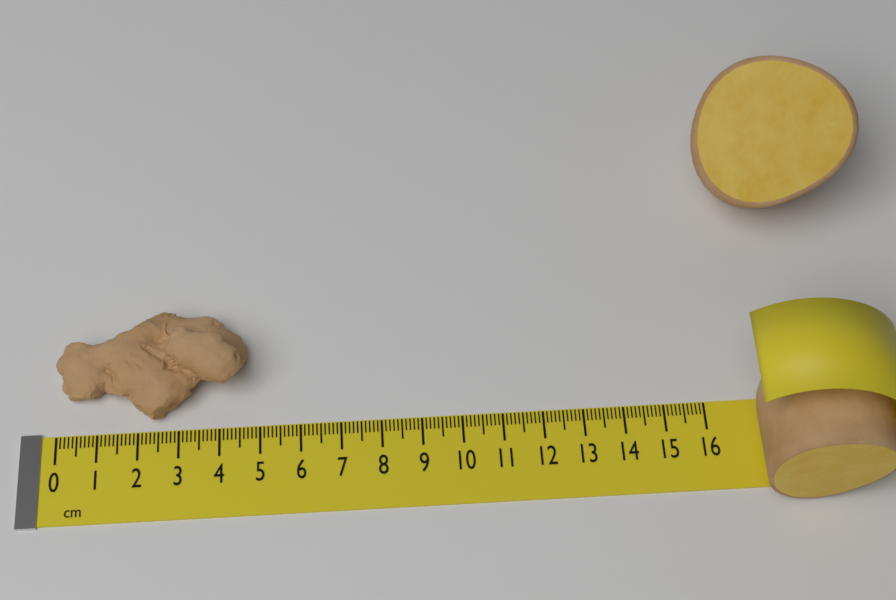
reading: 4.7 cm
